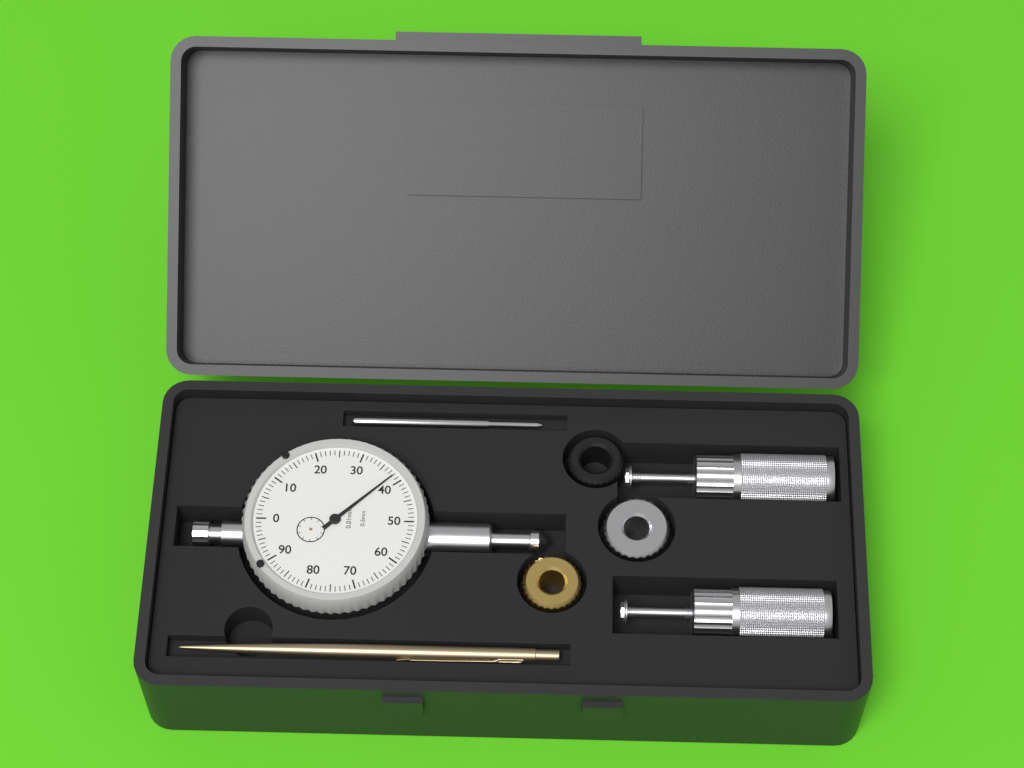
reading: 0.38 mm
